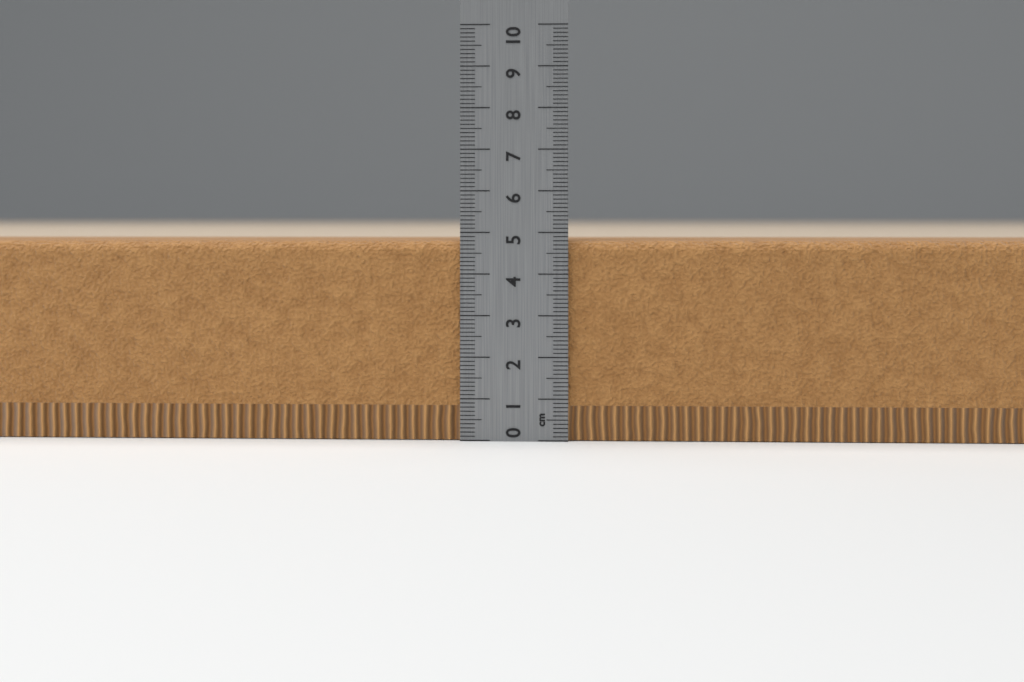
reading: 4.8 cm
